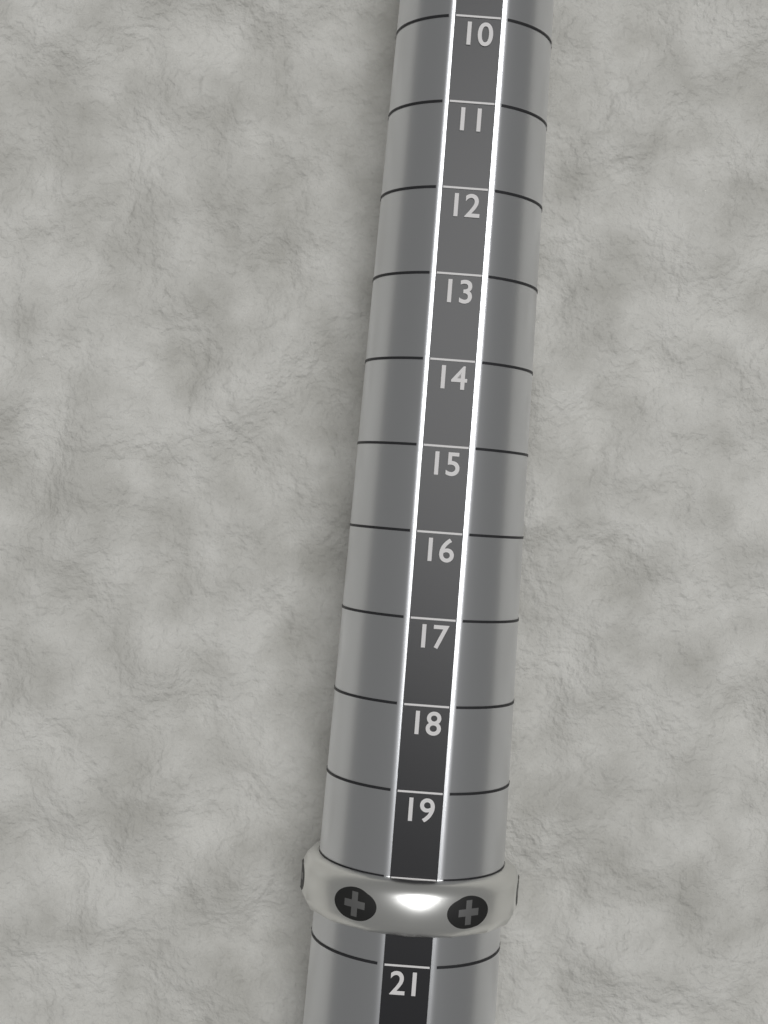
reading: 20 (no unit)
